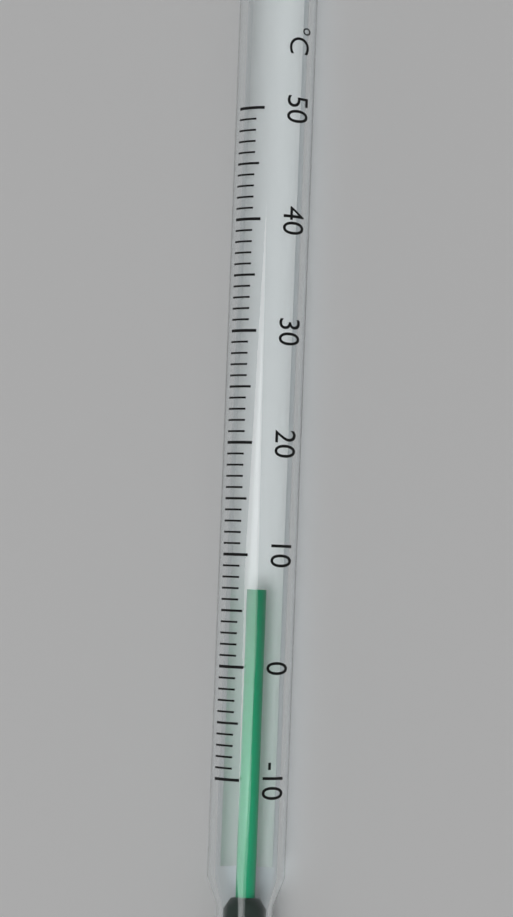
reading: 7 °C
